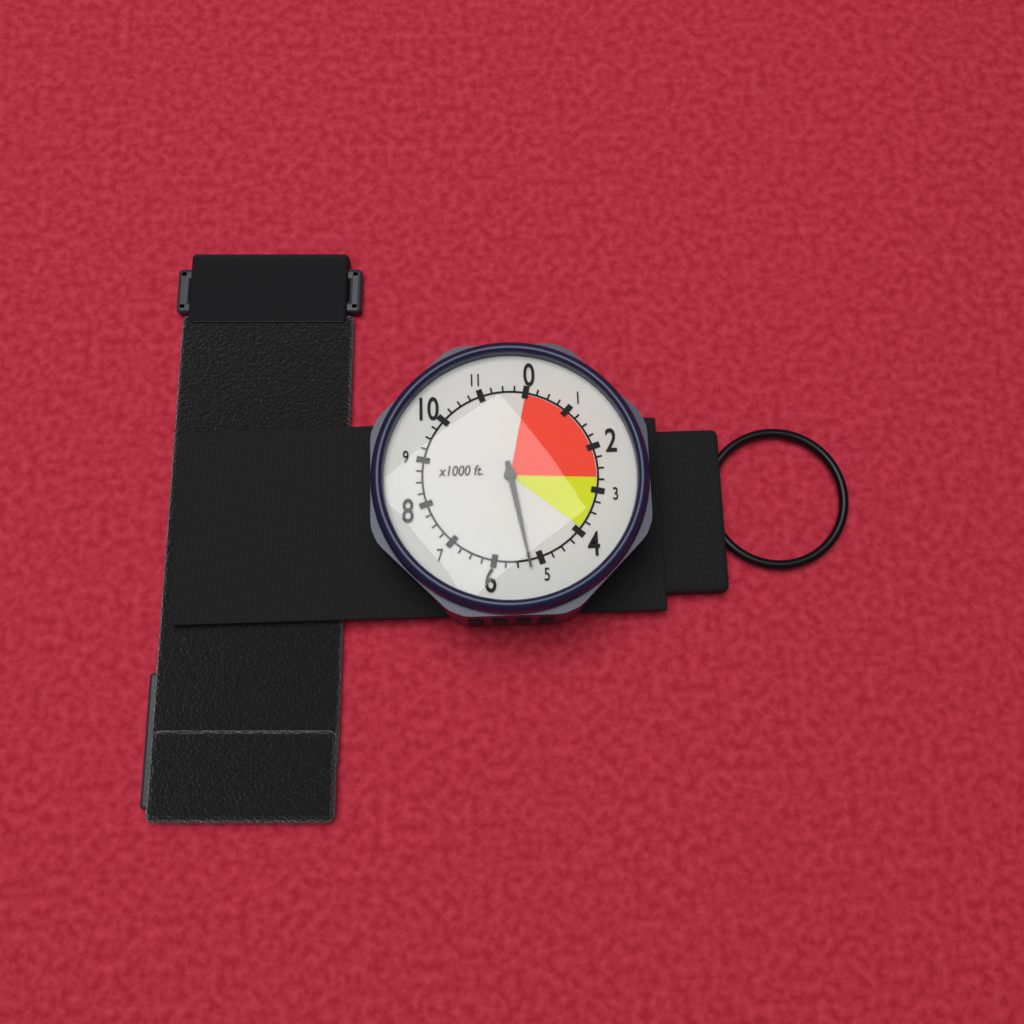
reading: 5250 ft
